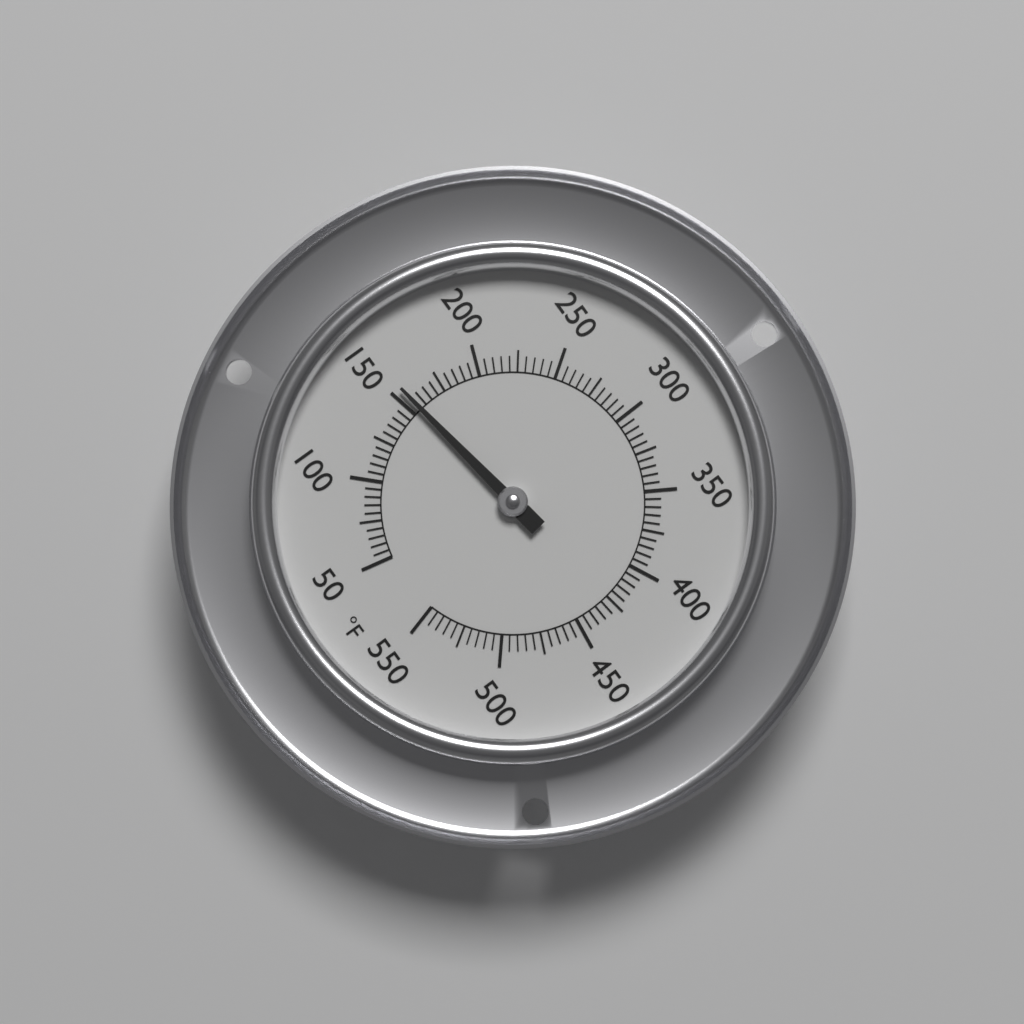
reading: 155 °F
